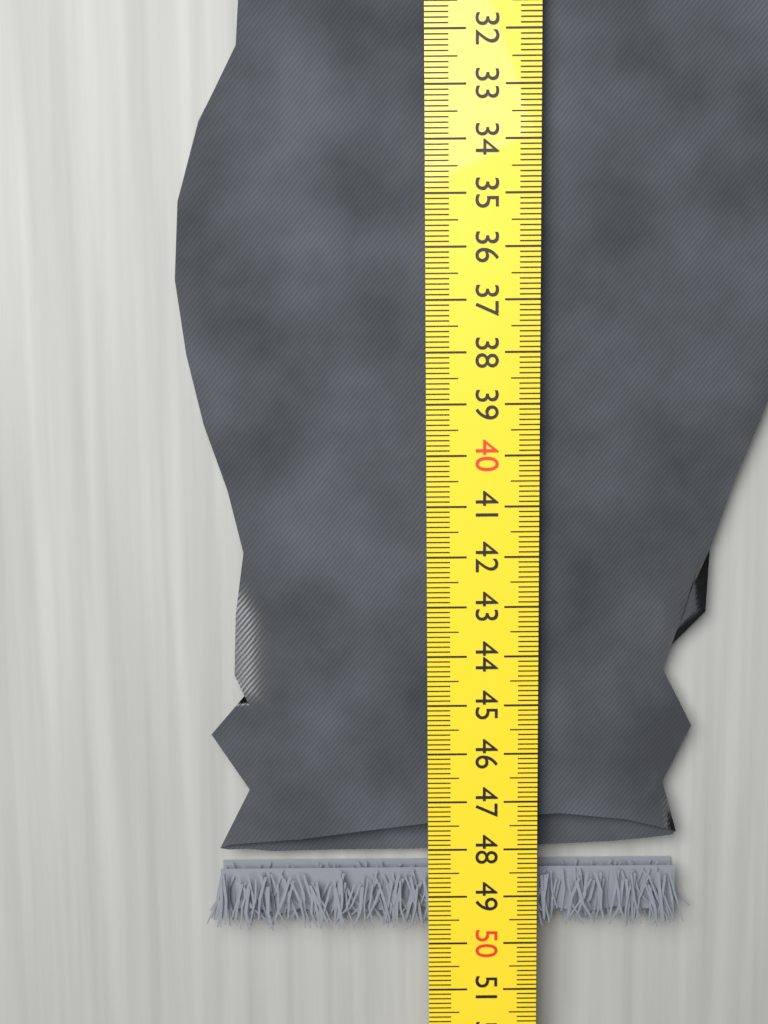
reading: 49.8 cm
